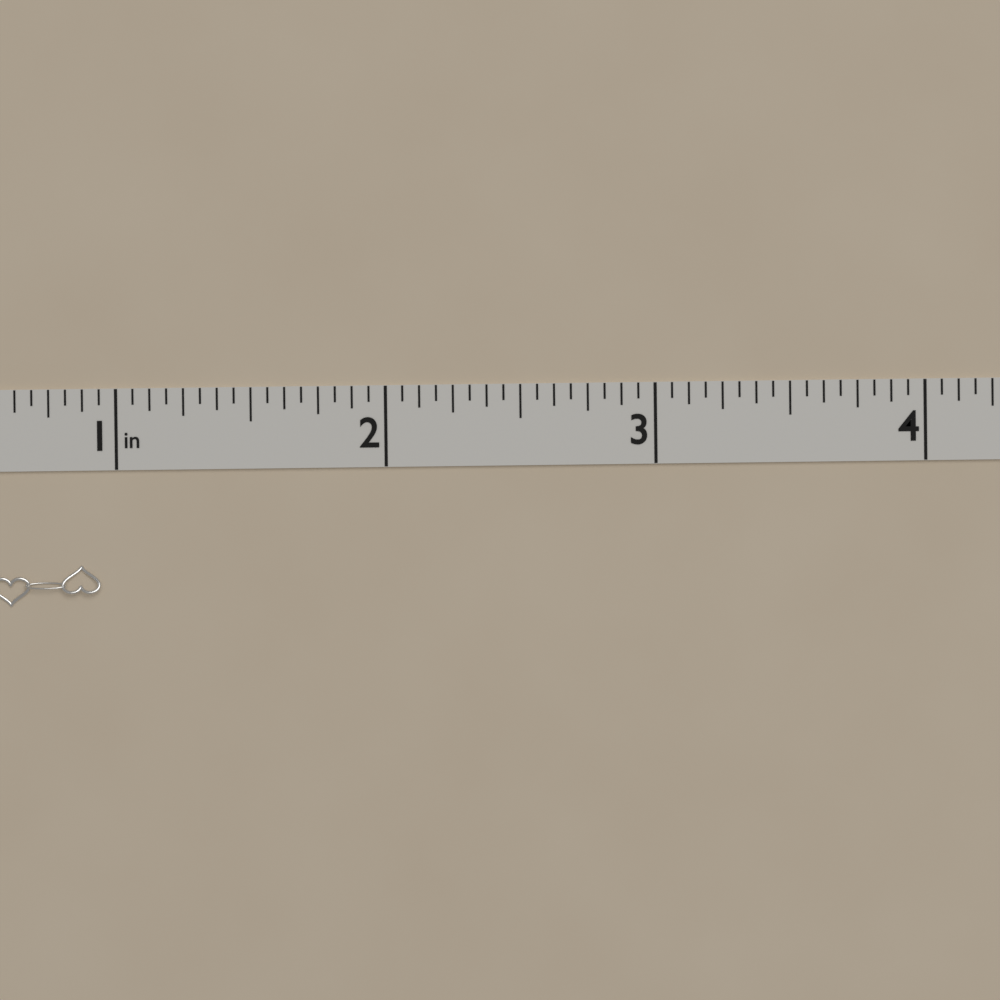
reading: 0.9375 in
